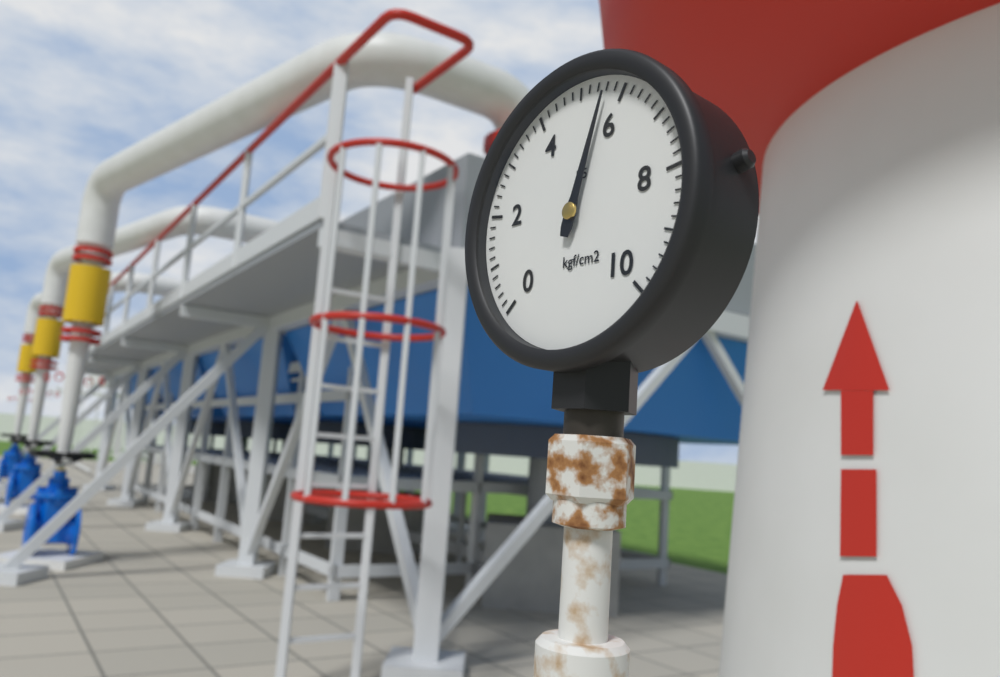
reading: 5.6 kgf/cm²
